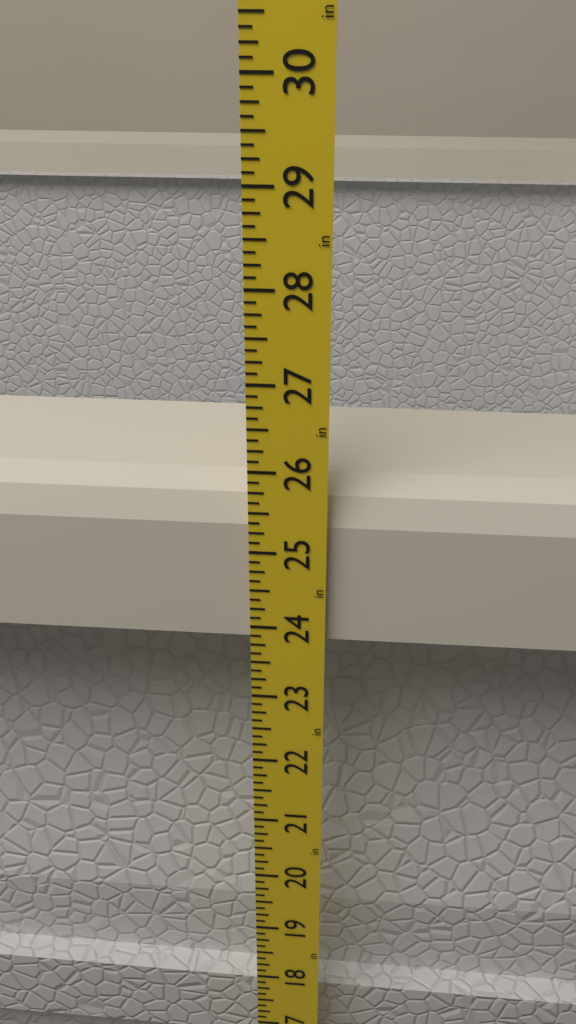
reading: 25.750 in
